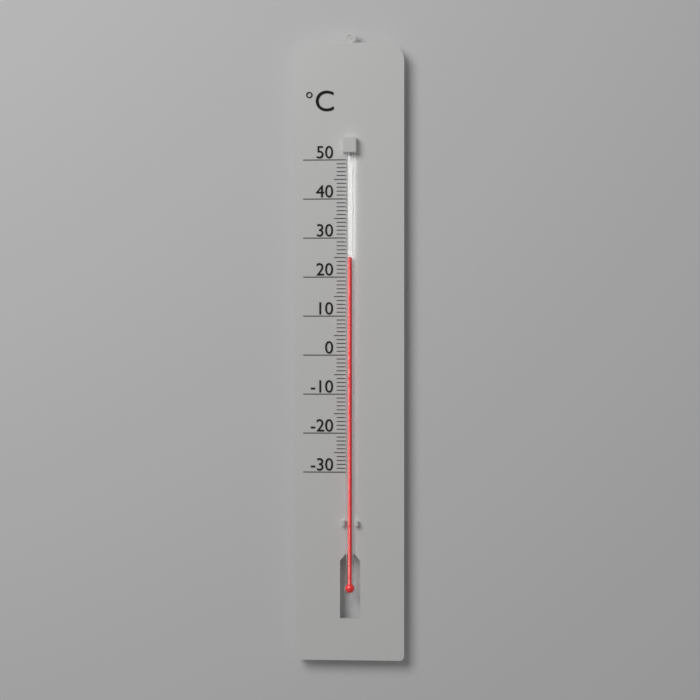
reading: 25 °C
